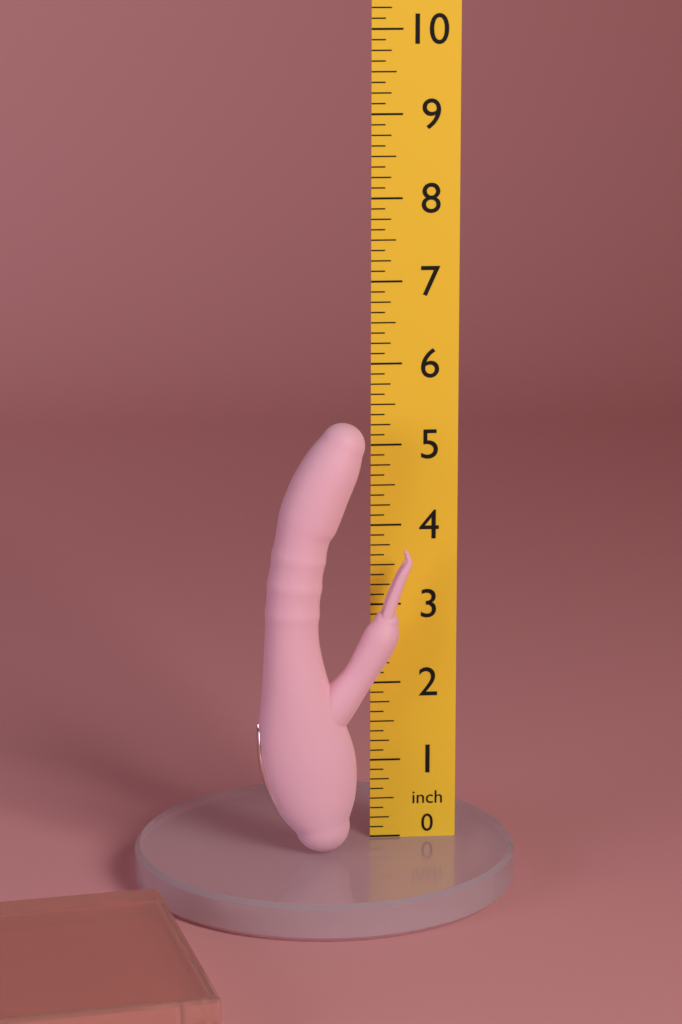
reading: 5.375 inch
